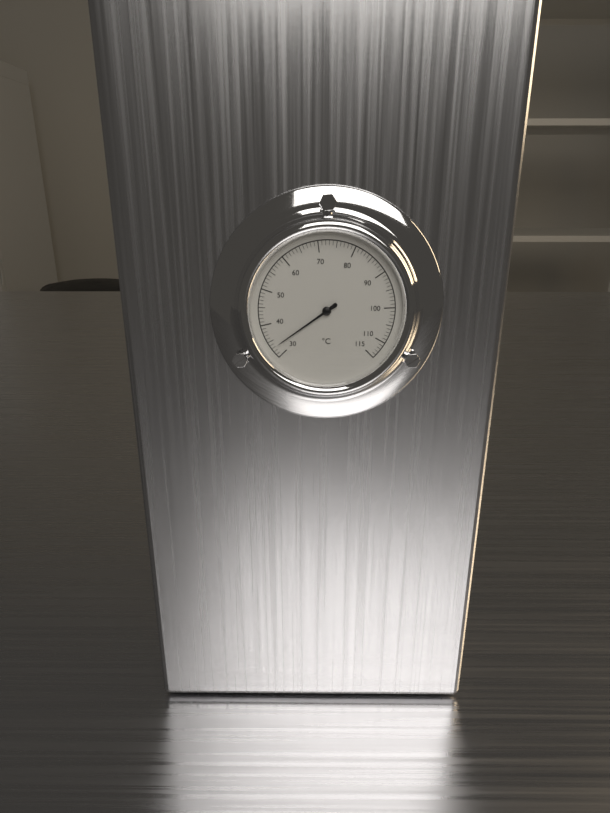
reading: 33 °C
